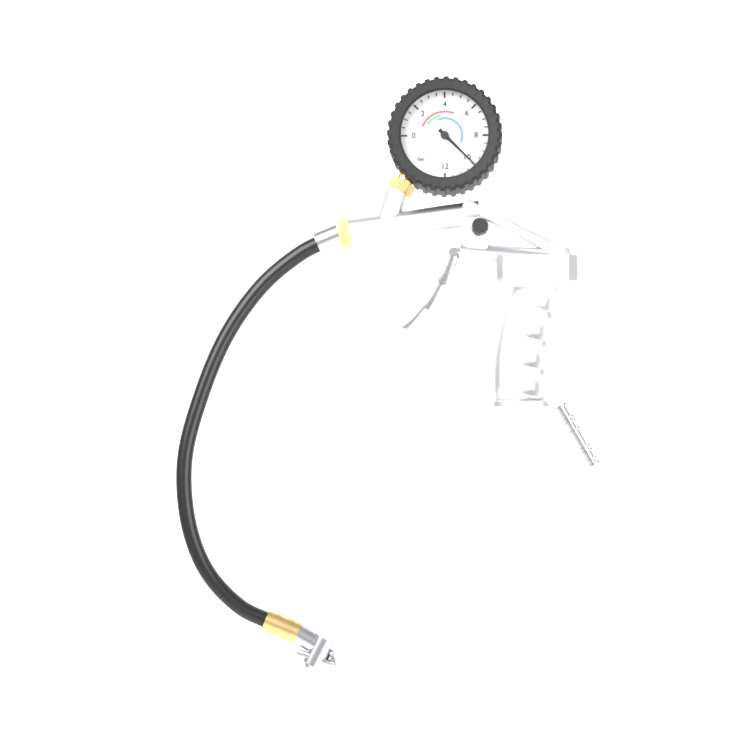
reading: 10.0 bar
